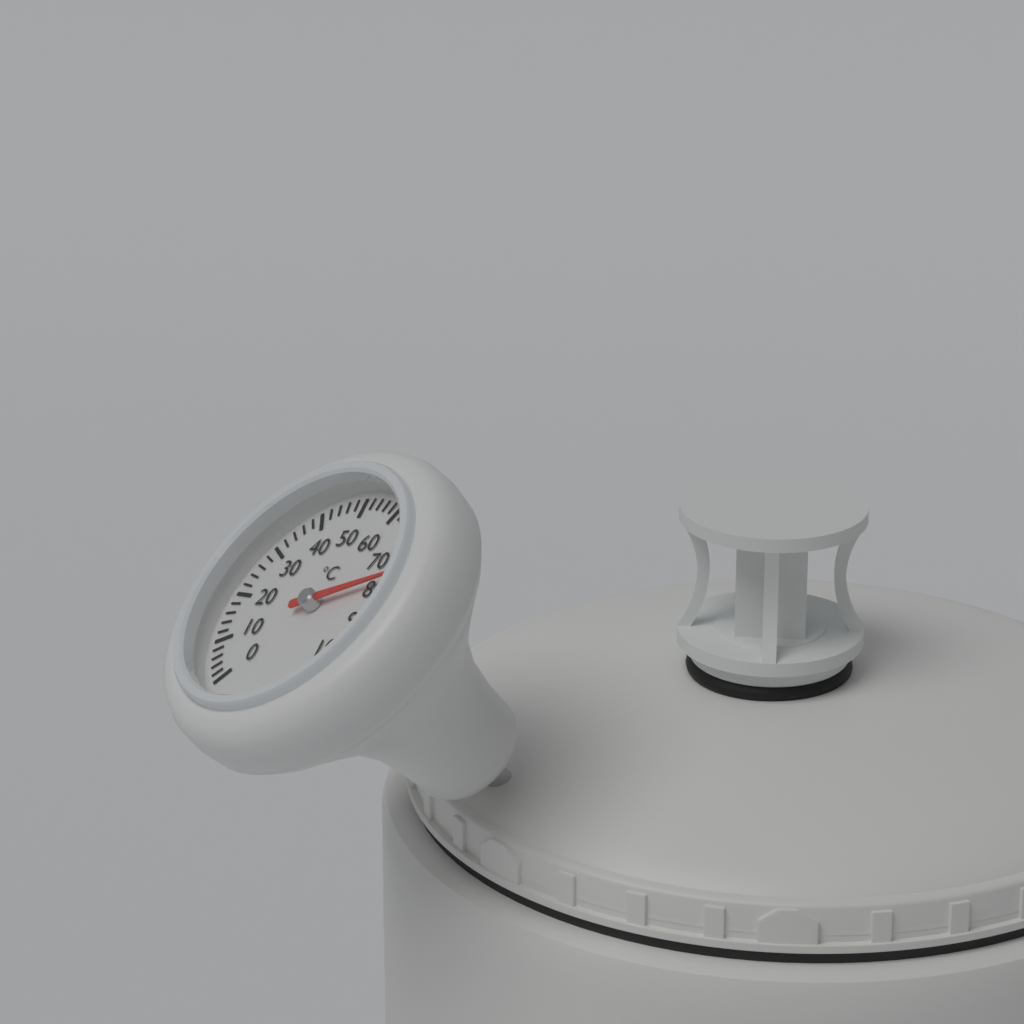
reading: 78 °C
